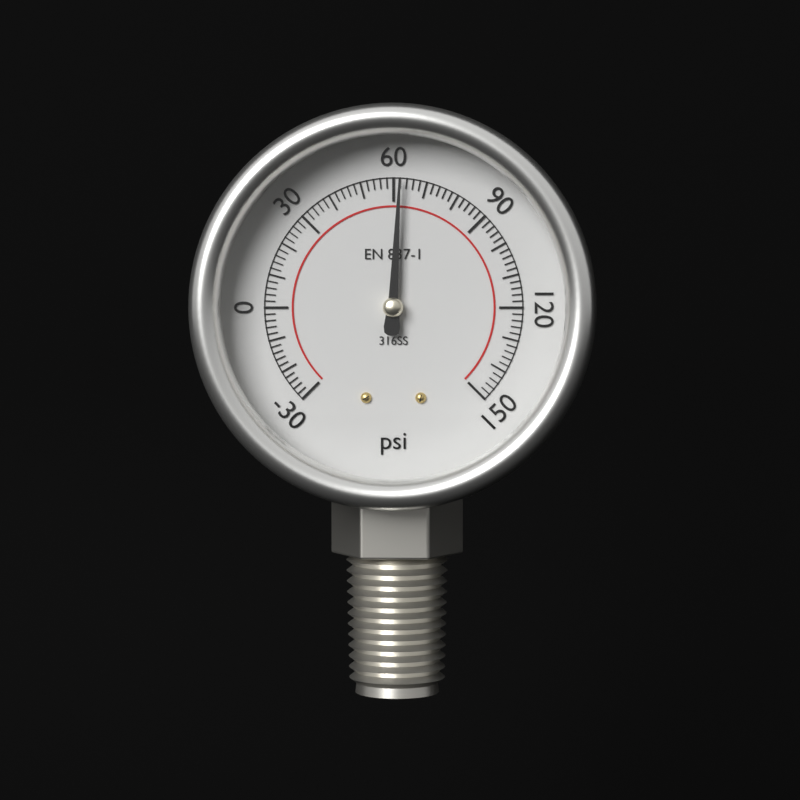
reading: 62 psi
